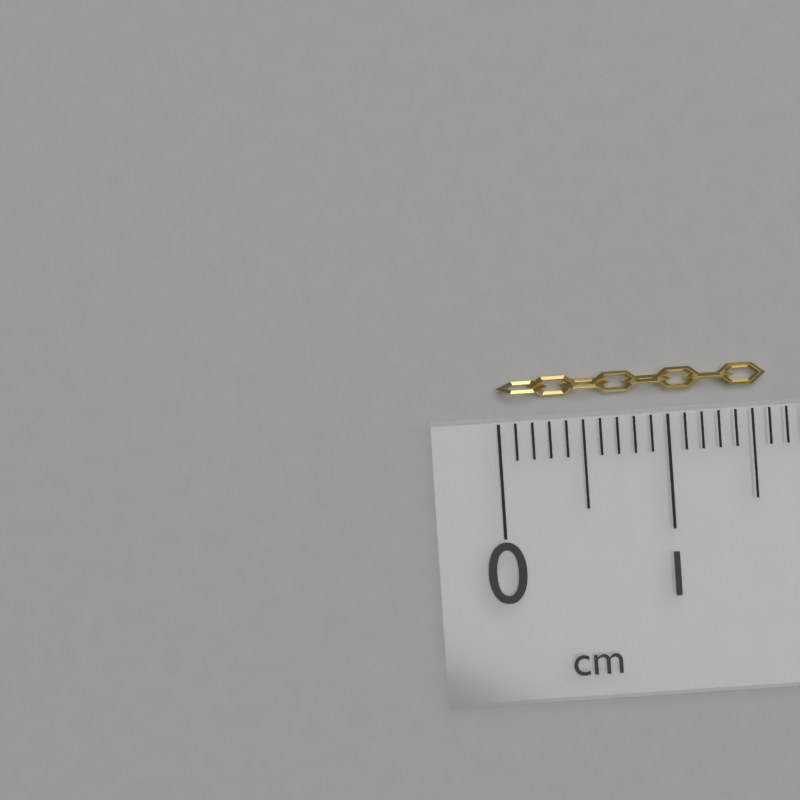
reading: 1.6 cm
